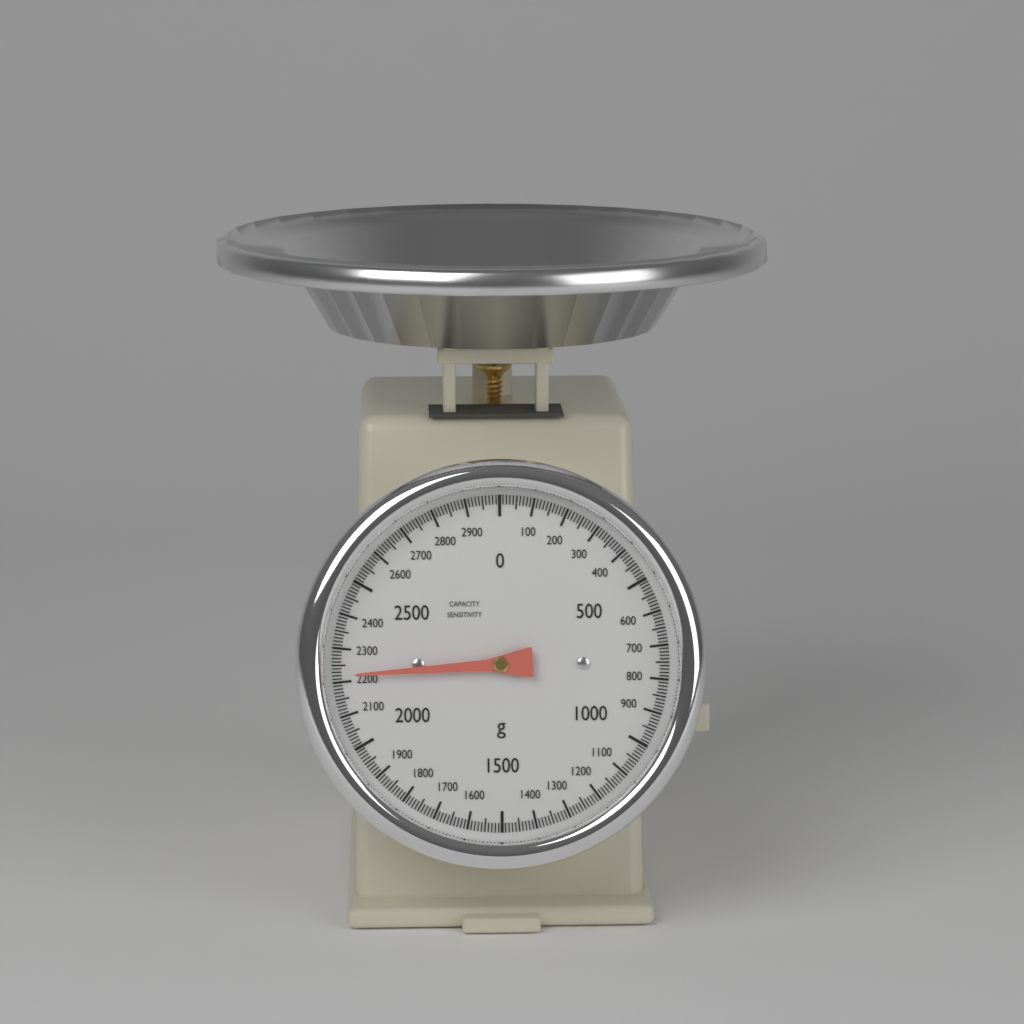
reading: 2220 g
